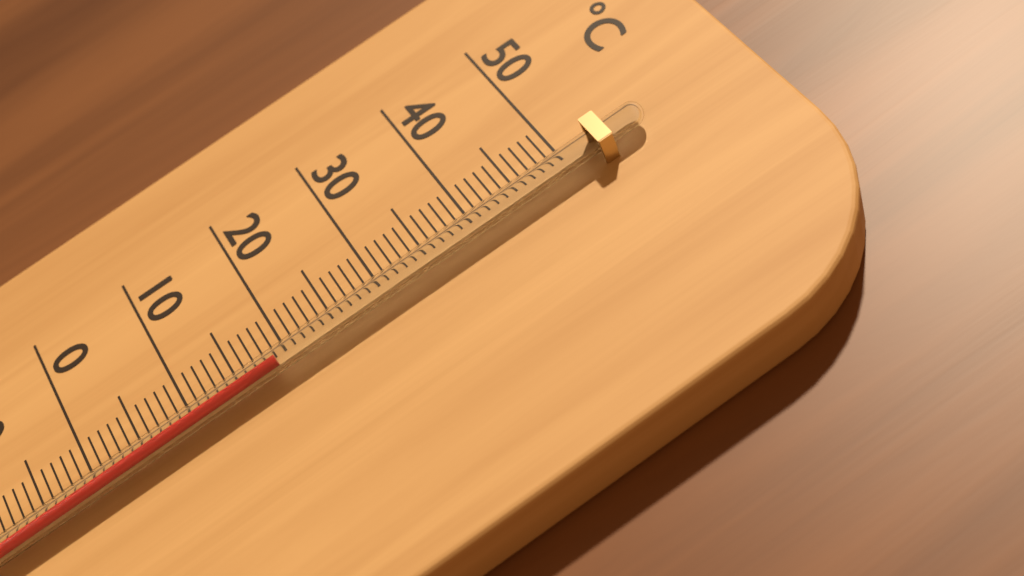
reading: 19 °C
